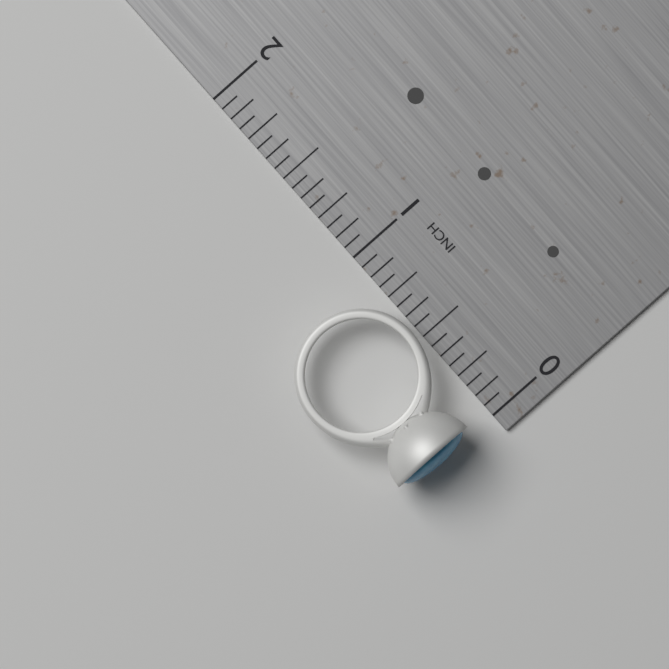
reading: 0.8750 in
